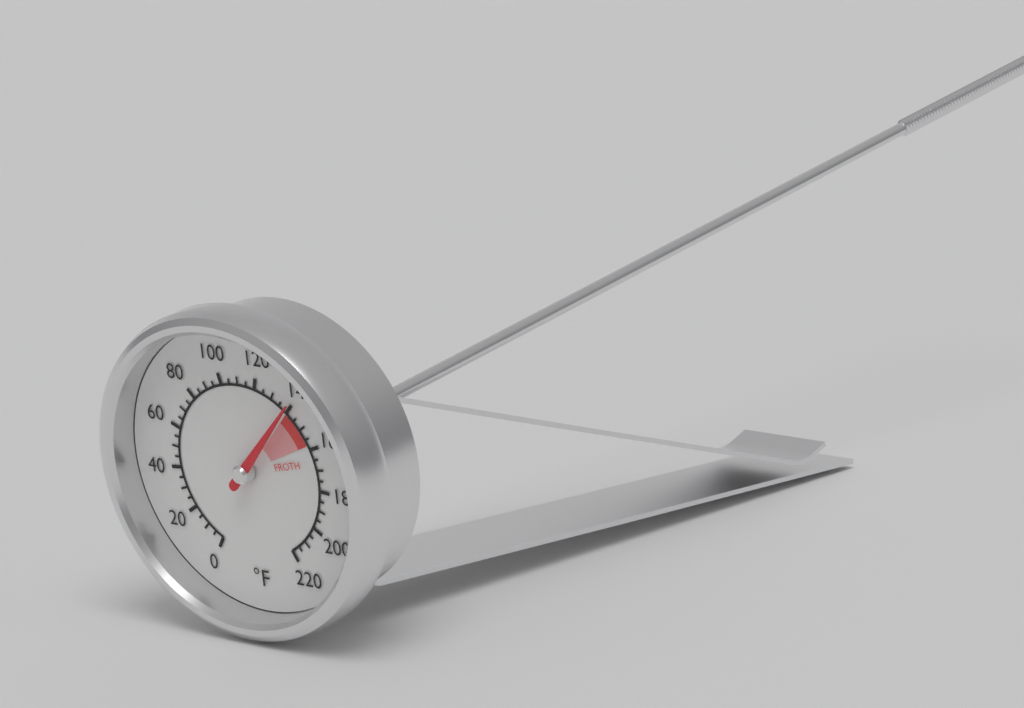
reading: 140 °F
